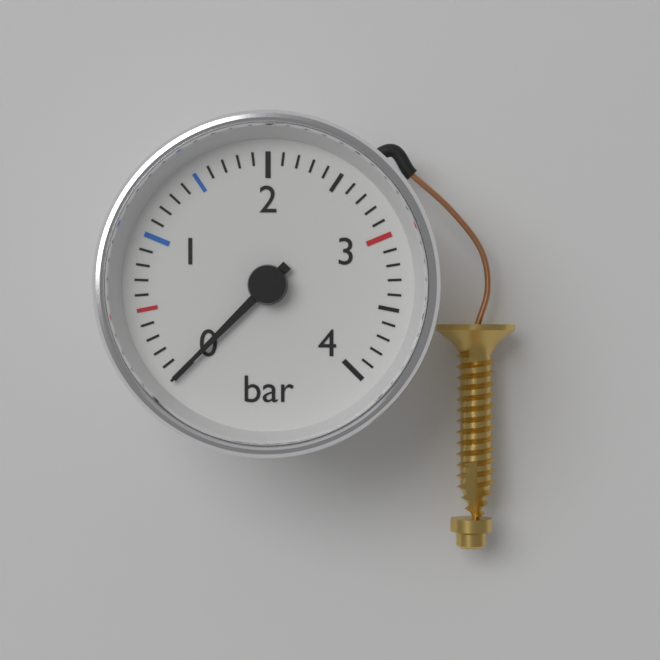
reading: 0.0 bar
